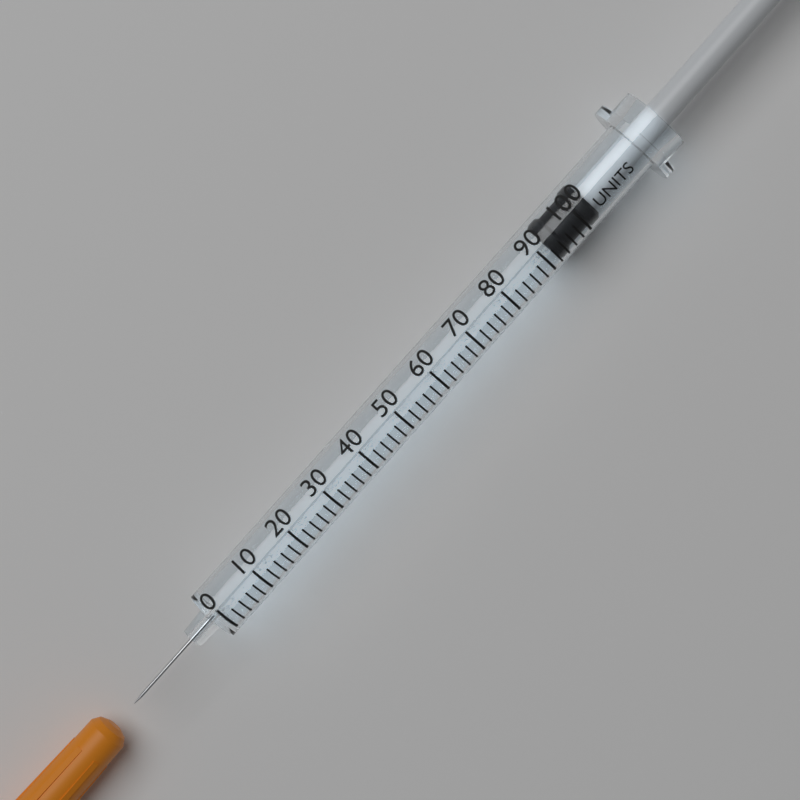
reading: 92 units
